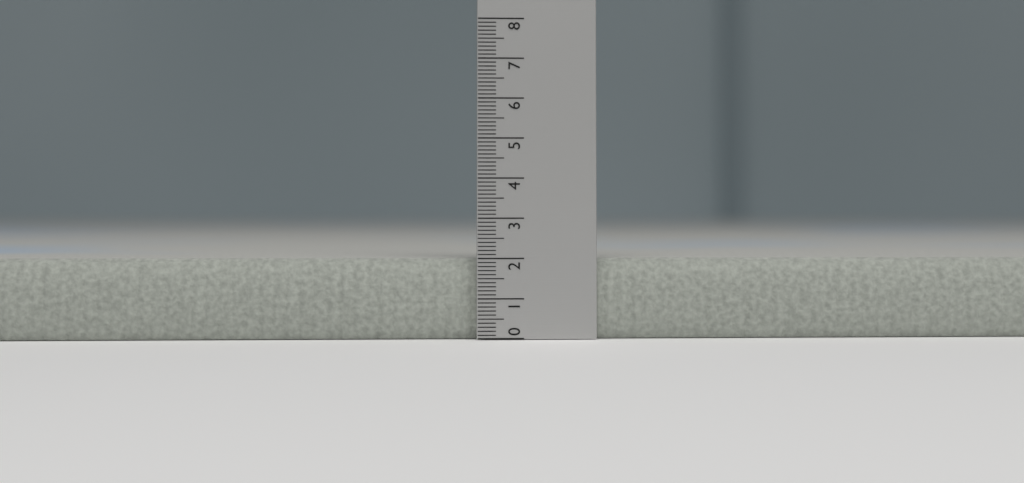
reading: 2.0 (no unit)
